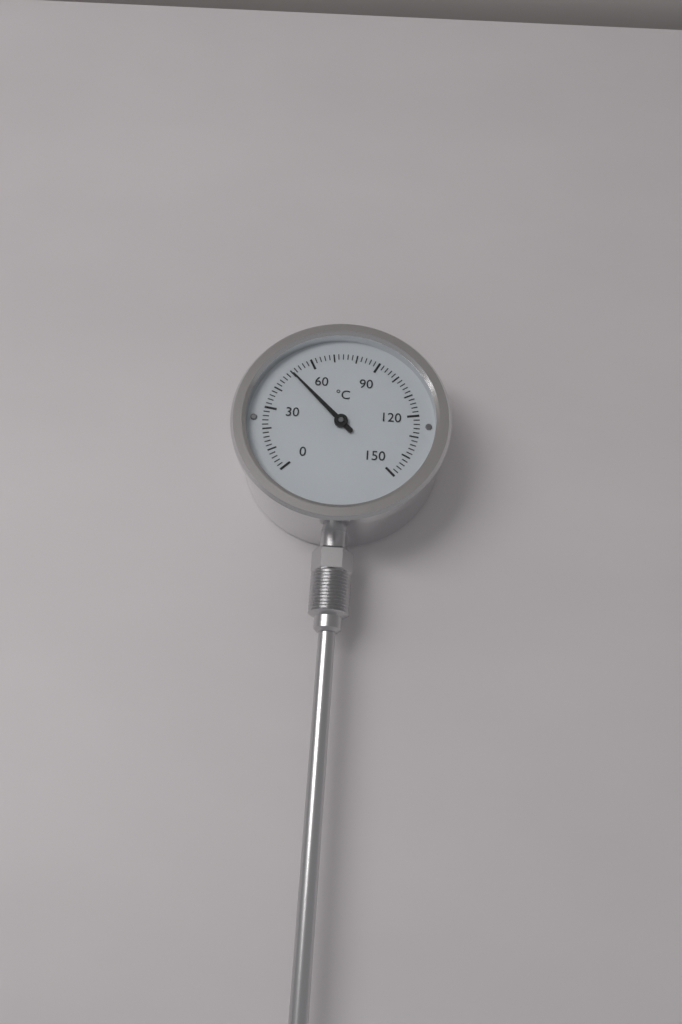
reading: 50 °C
